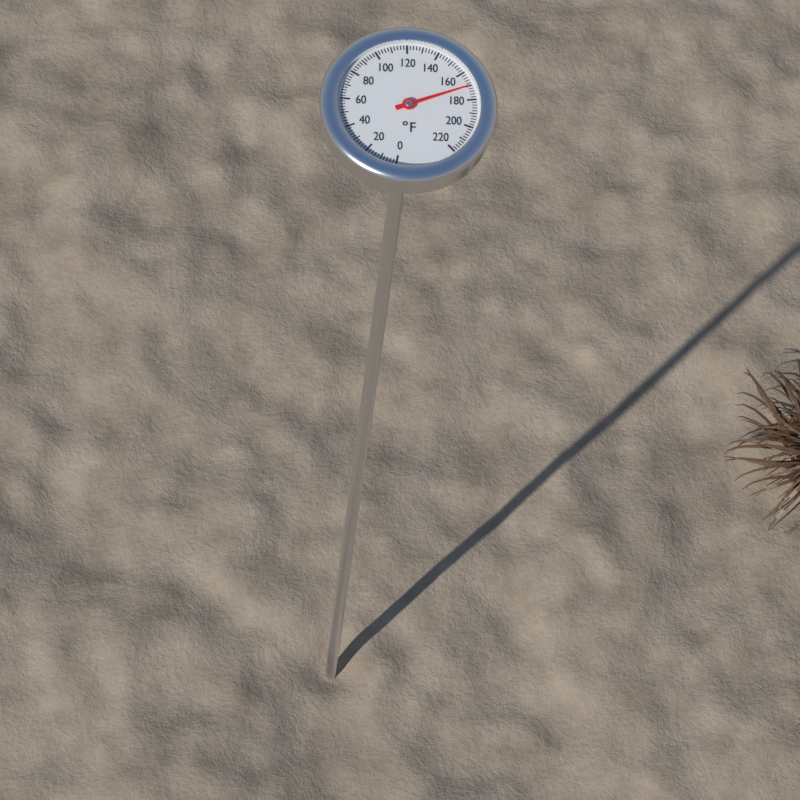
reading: 170 °F
